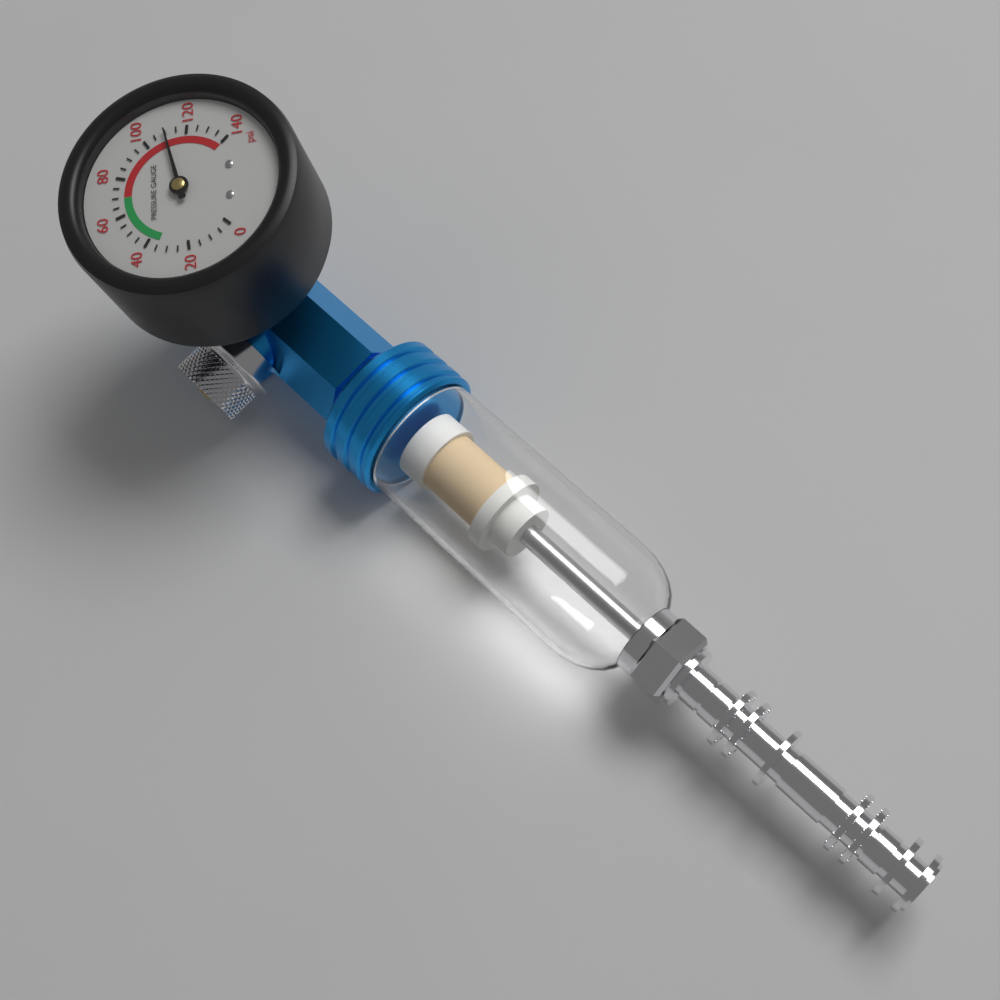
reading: 110 psi
